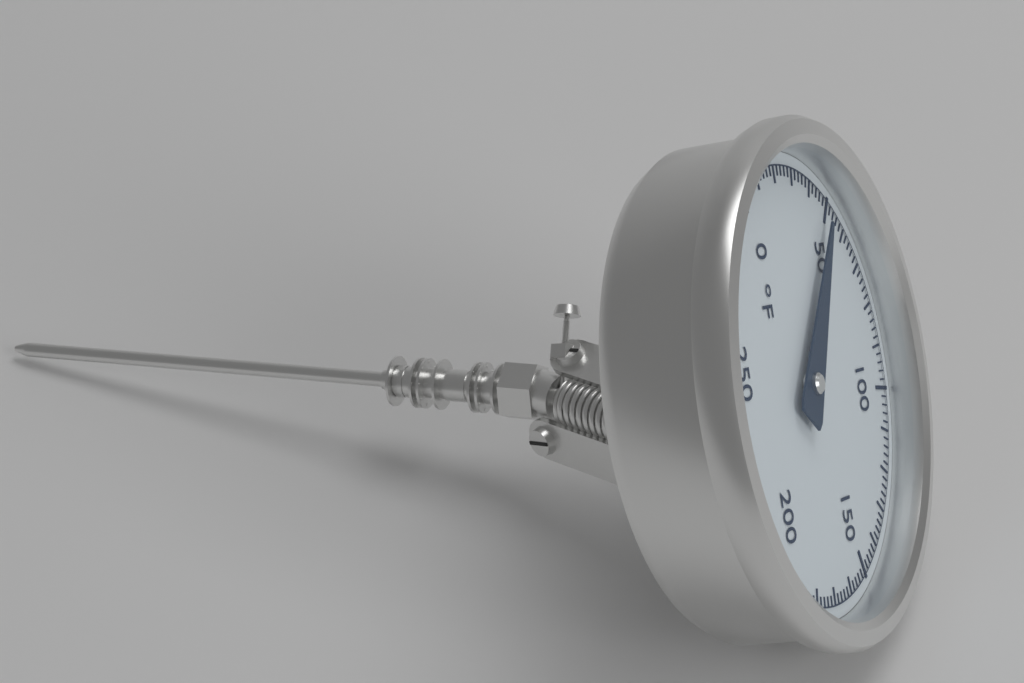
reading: 50 °F
